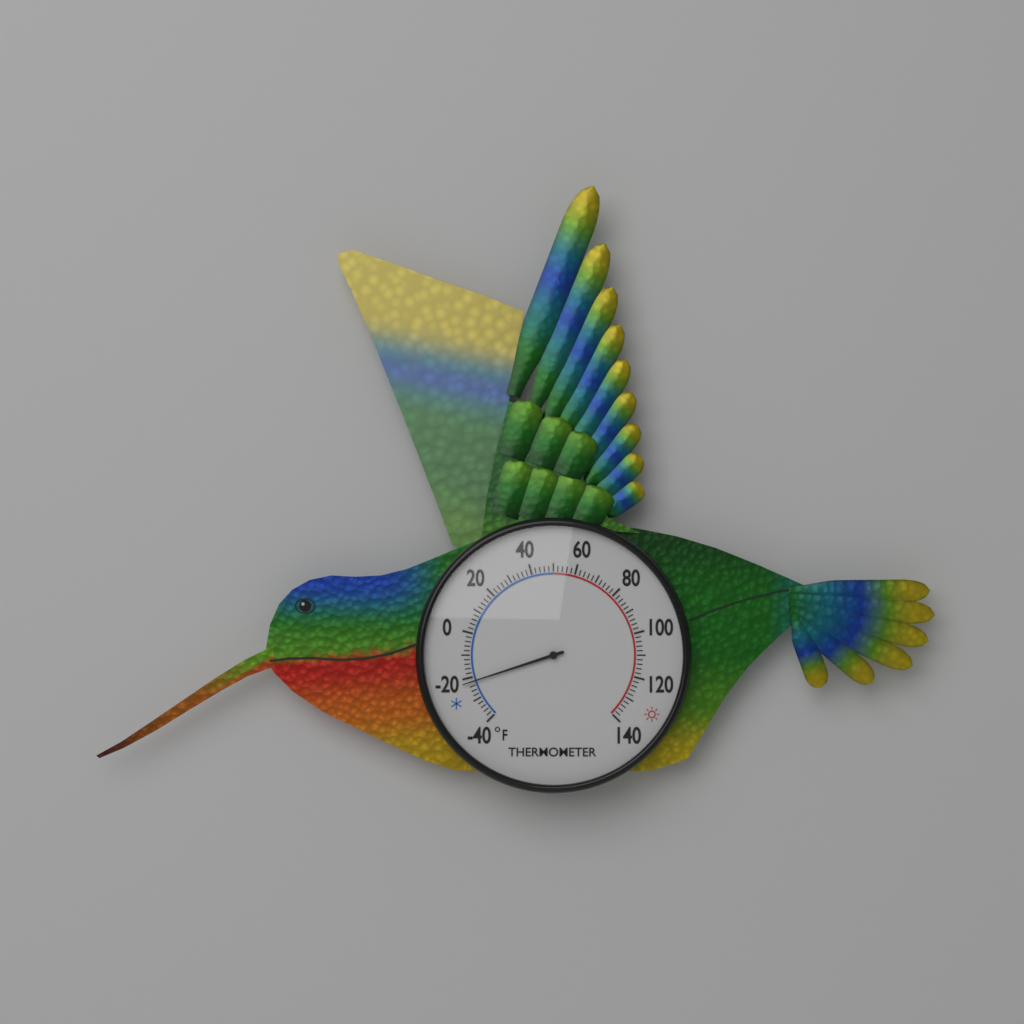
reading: -22 °F
